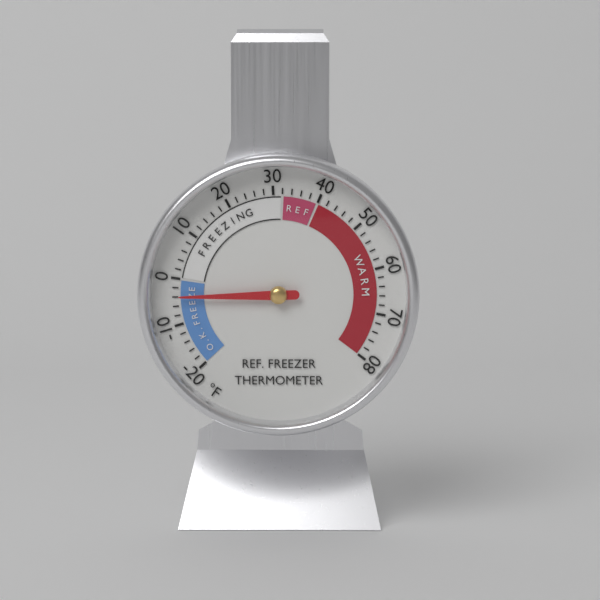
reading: -4 °F
